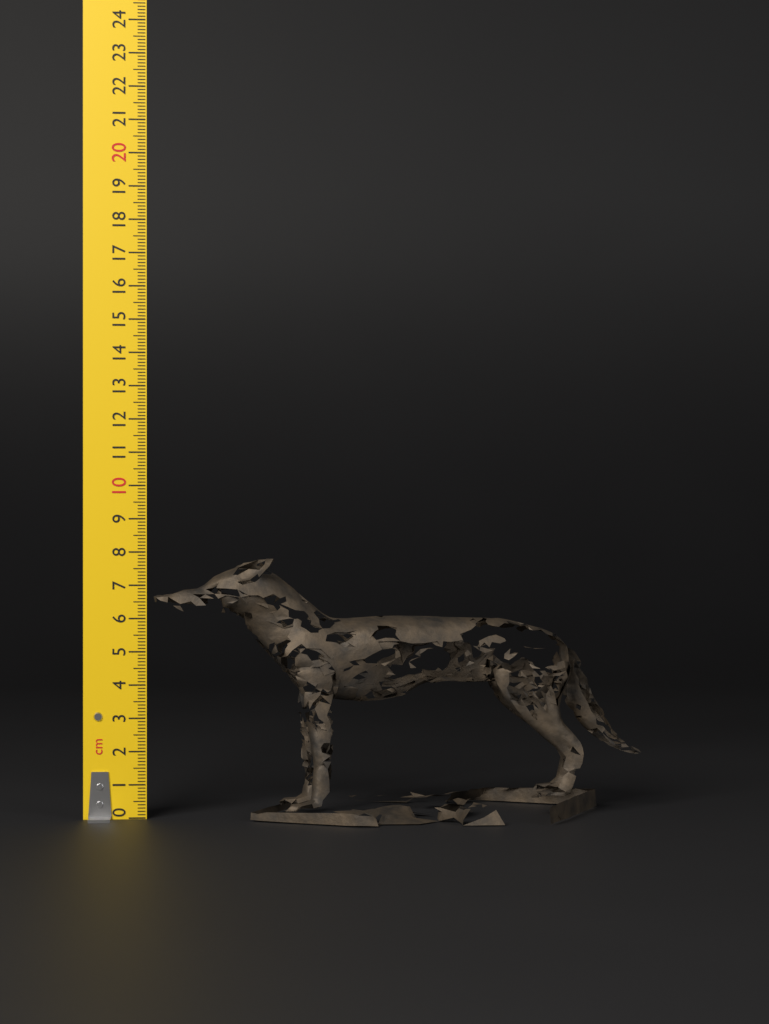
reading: 7.8 cm
